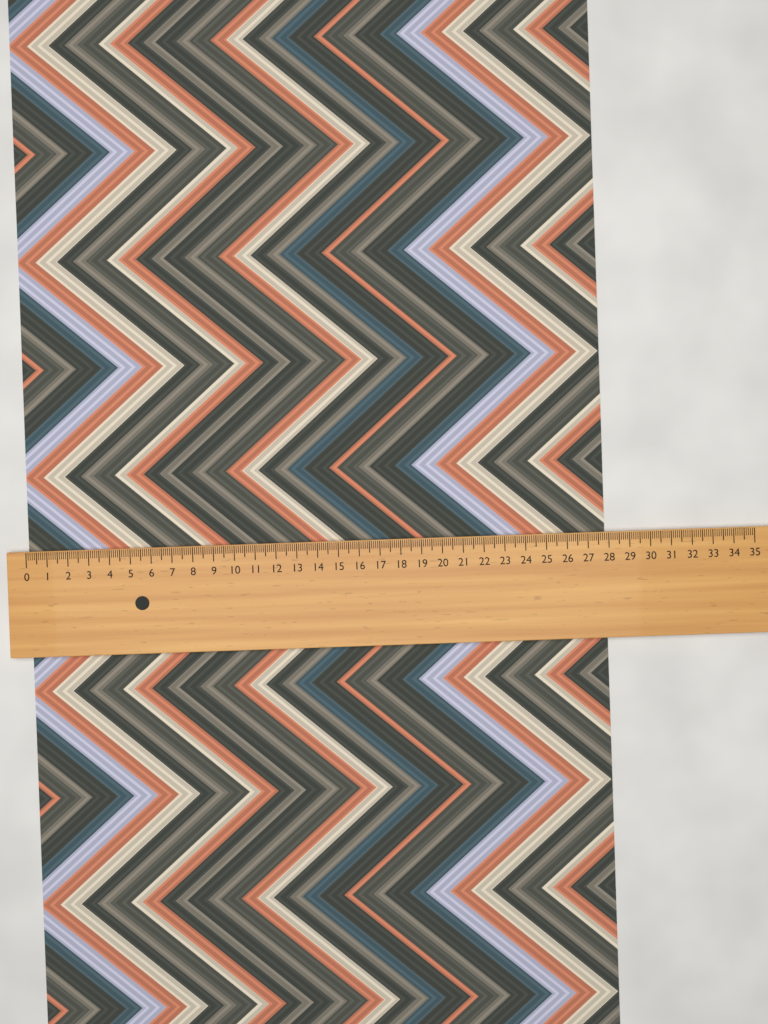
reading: 27.9 (no unit)
